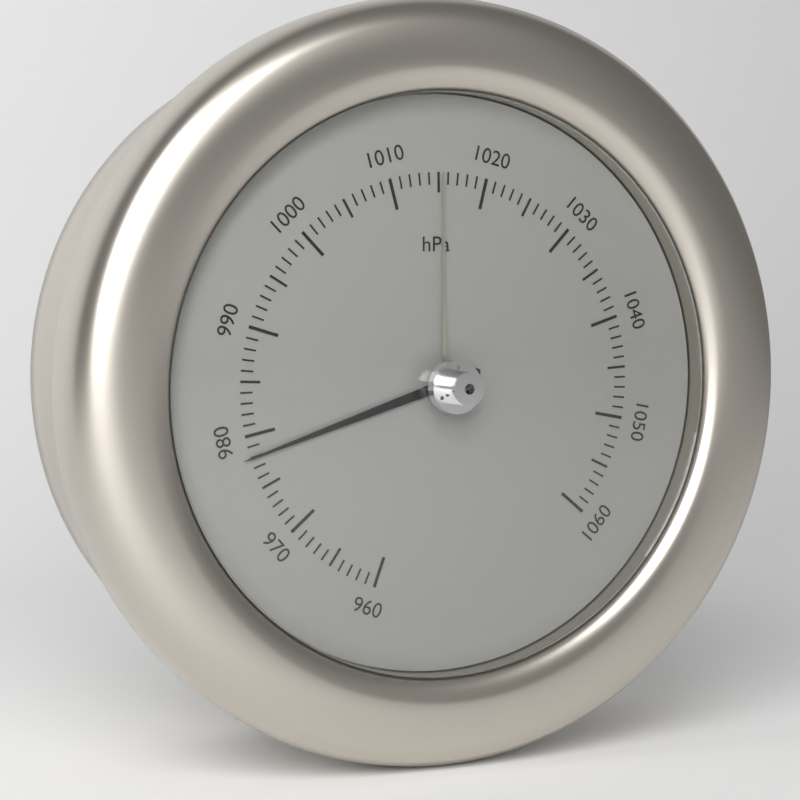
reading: 978 hPa
